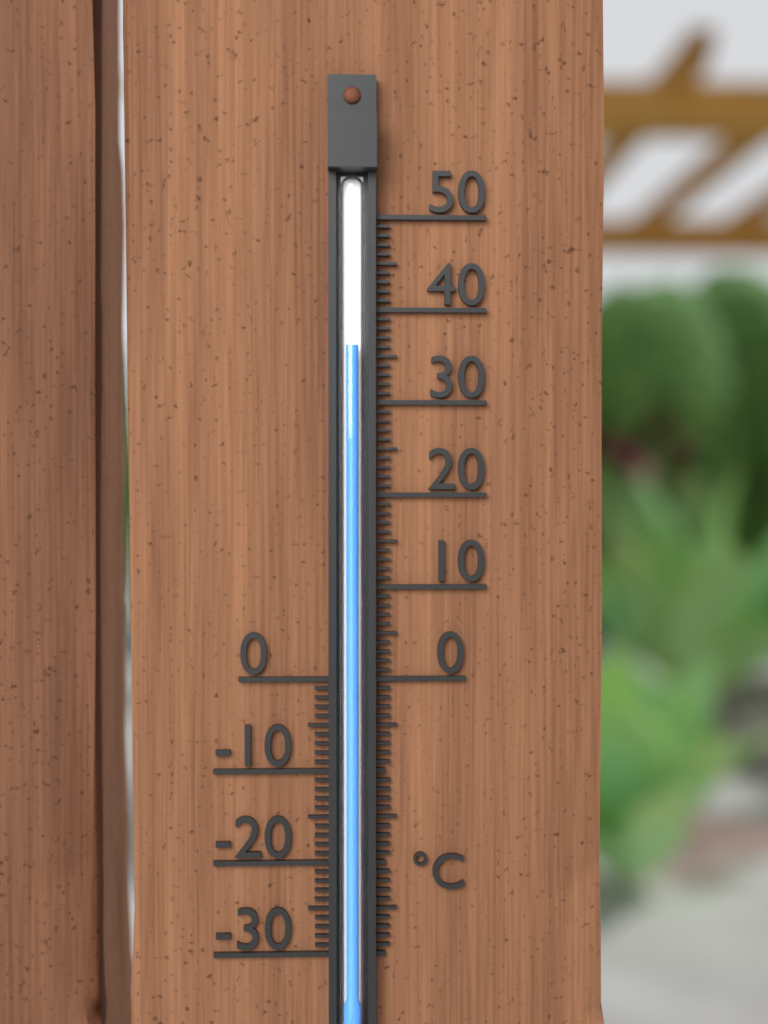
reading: 36 °C
